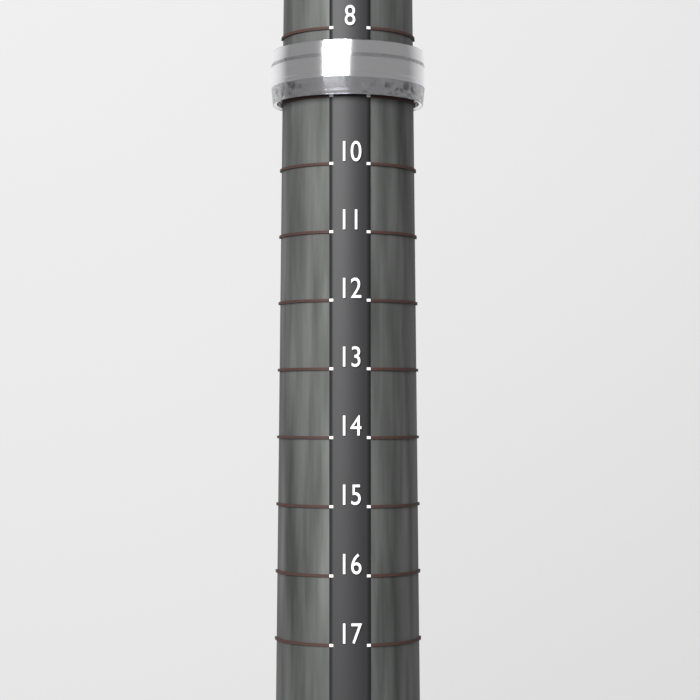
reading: 9 (no unit)
